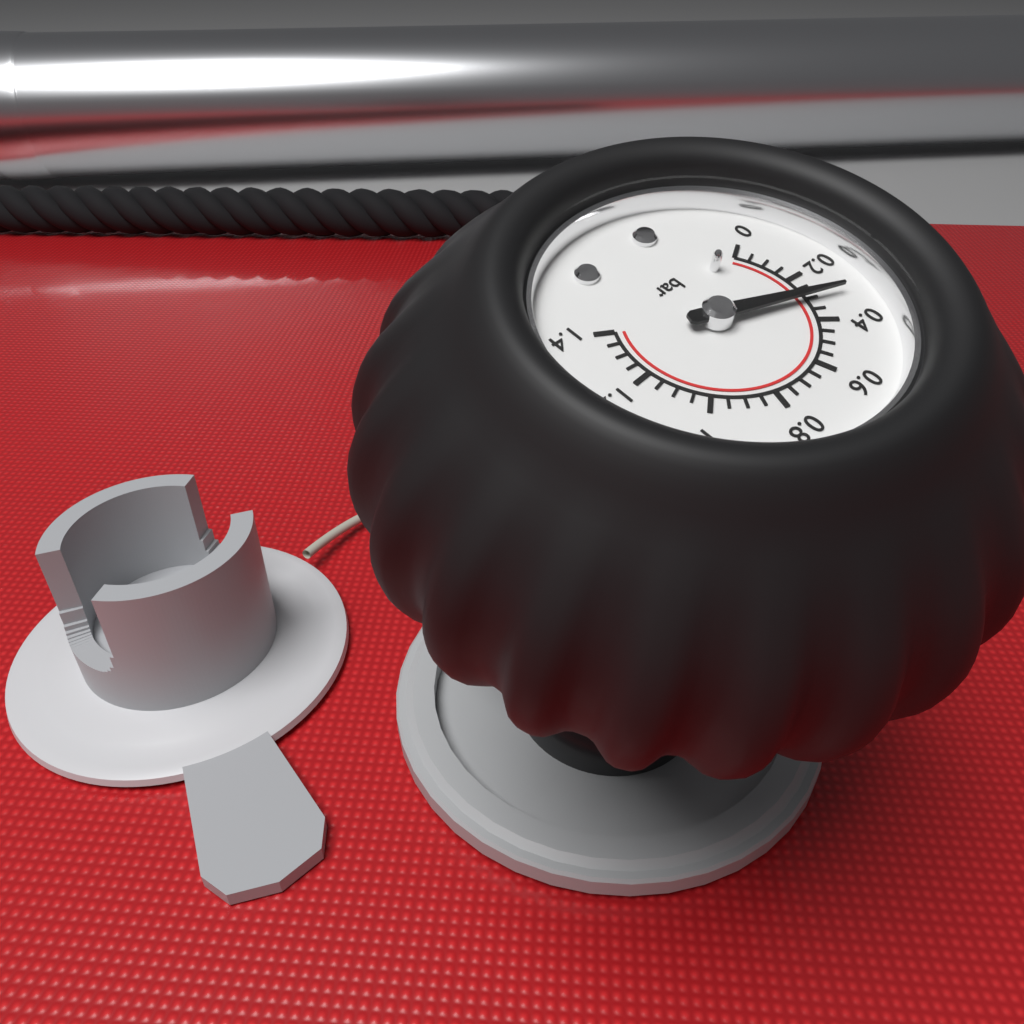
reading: 0.30 bar
